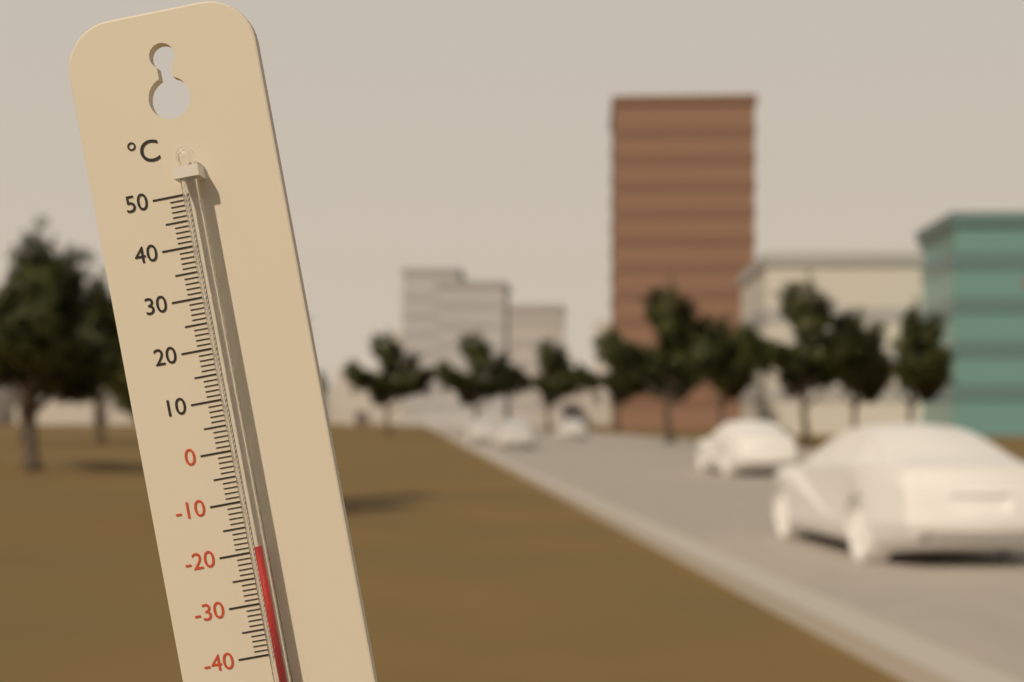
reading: -19 °C
